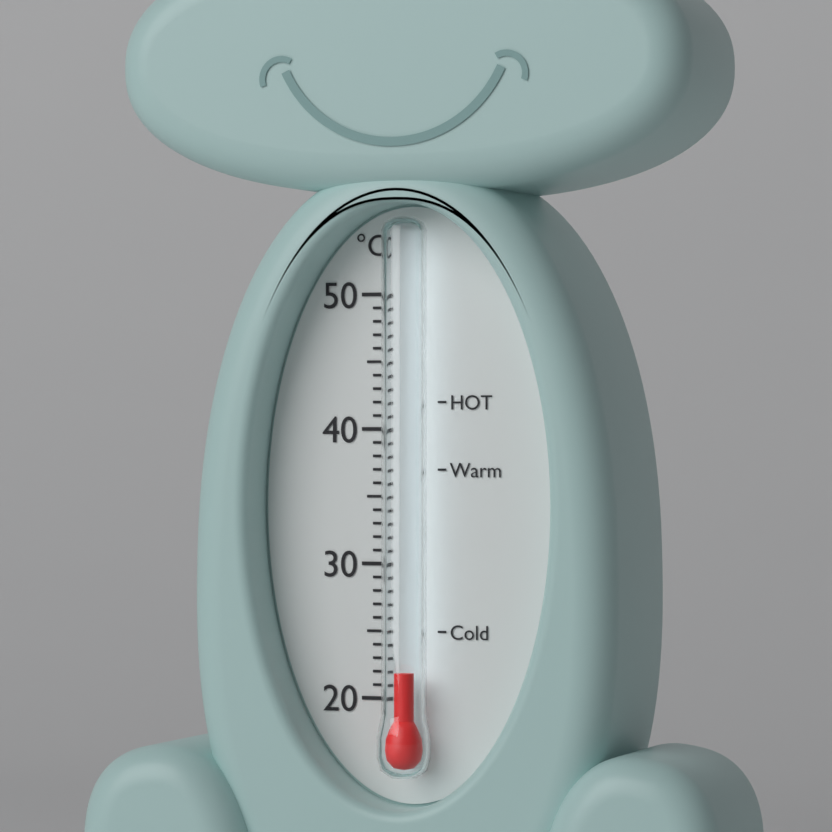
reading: 22 °C
